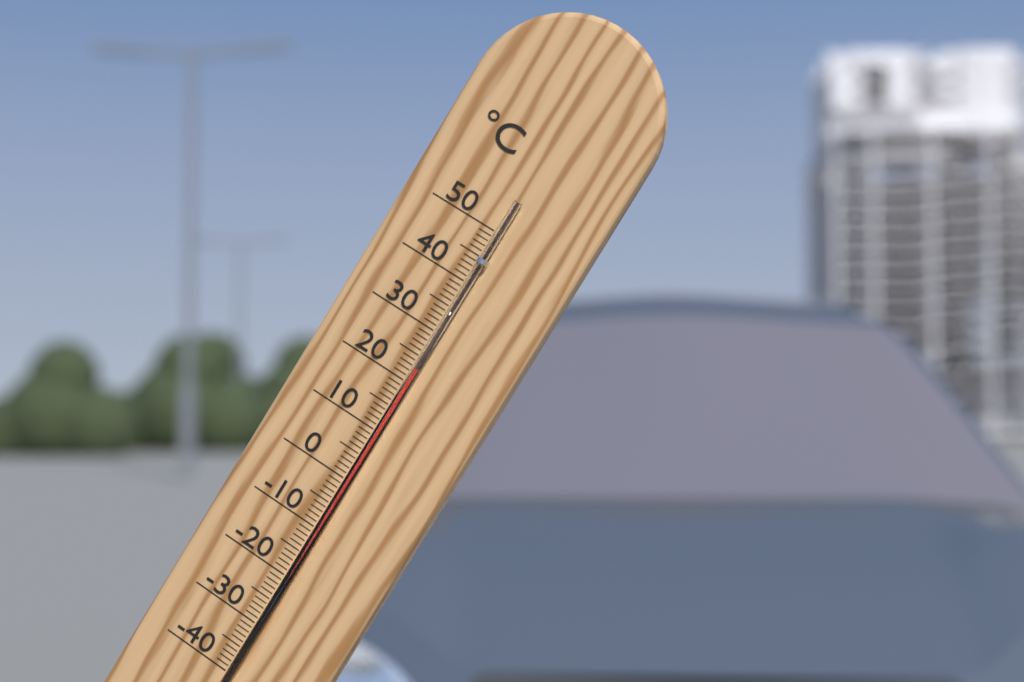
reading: 23 °C
